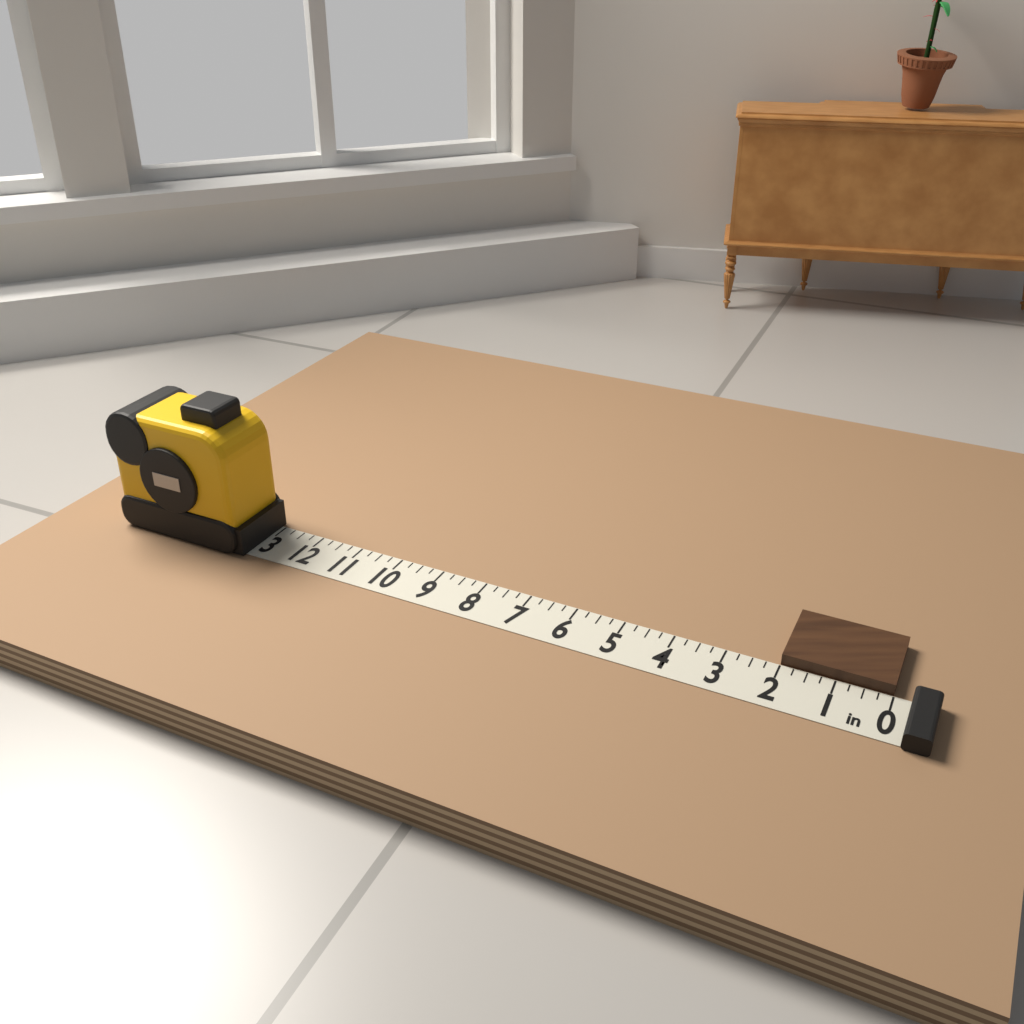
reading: 2.00 in
